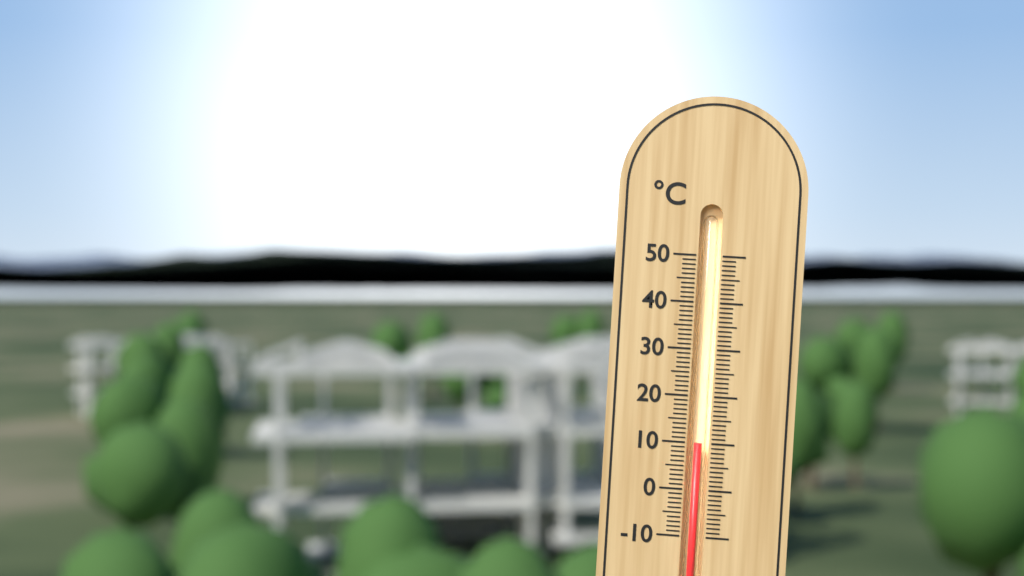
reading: 10 °C
